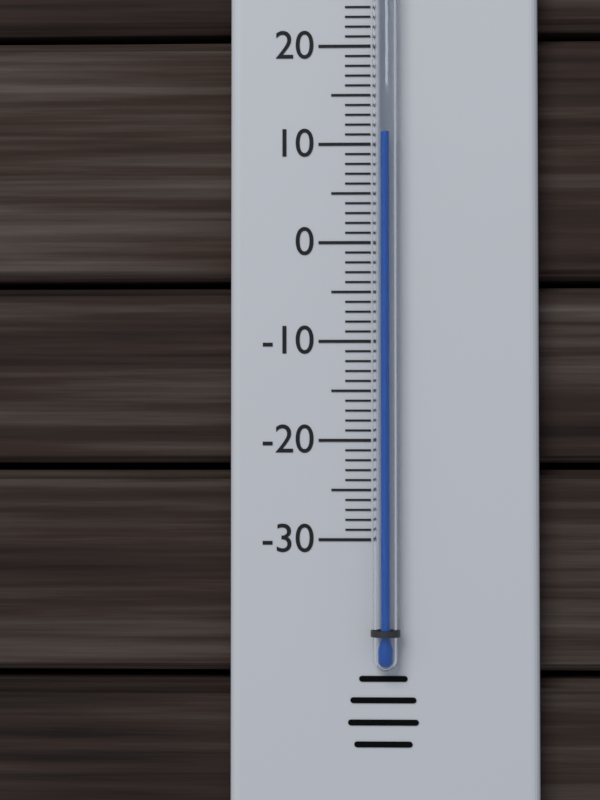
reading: 11 °C
